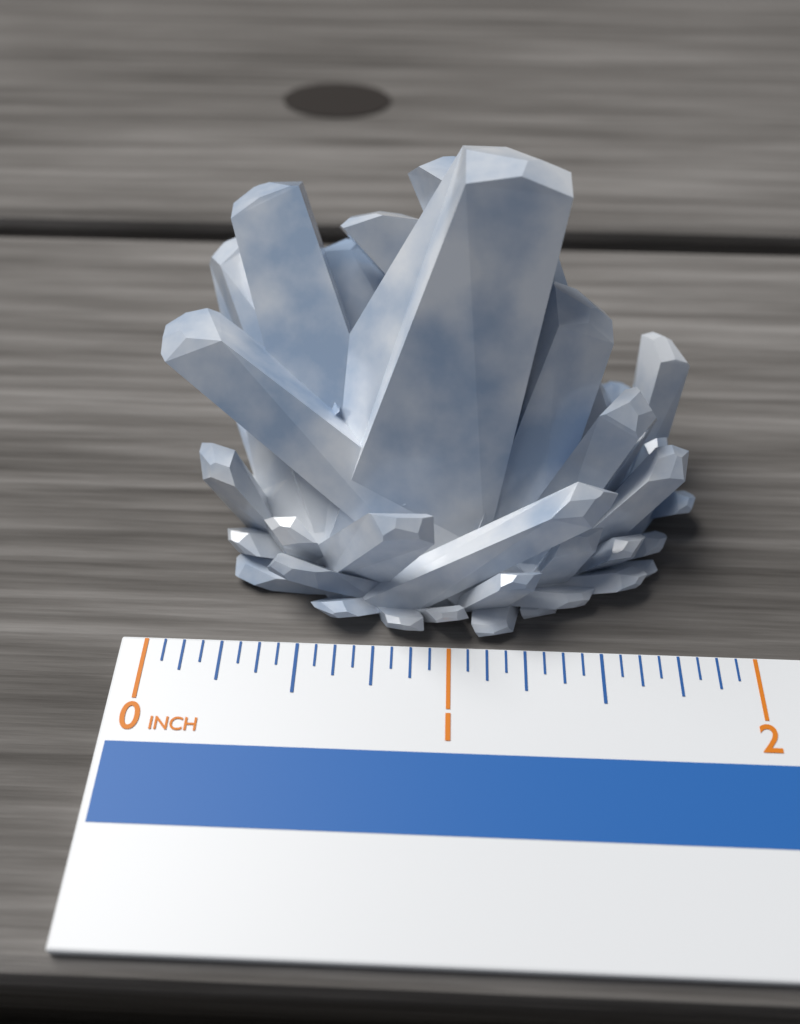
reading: 1.8750 in
